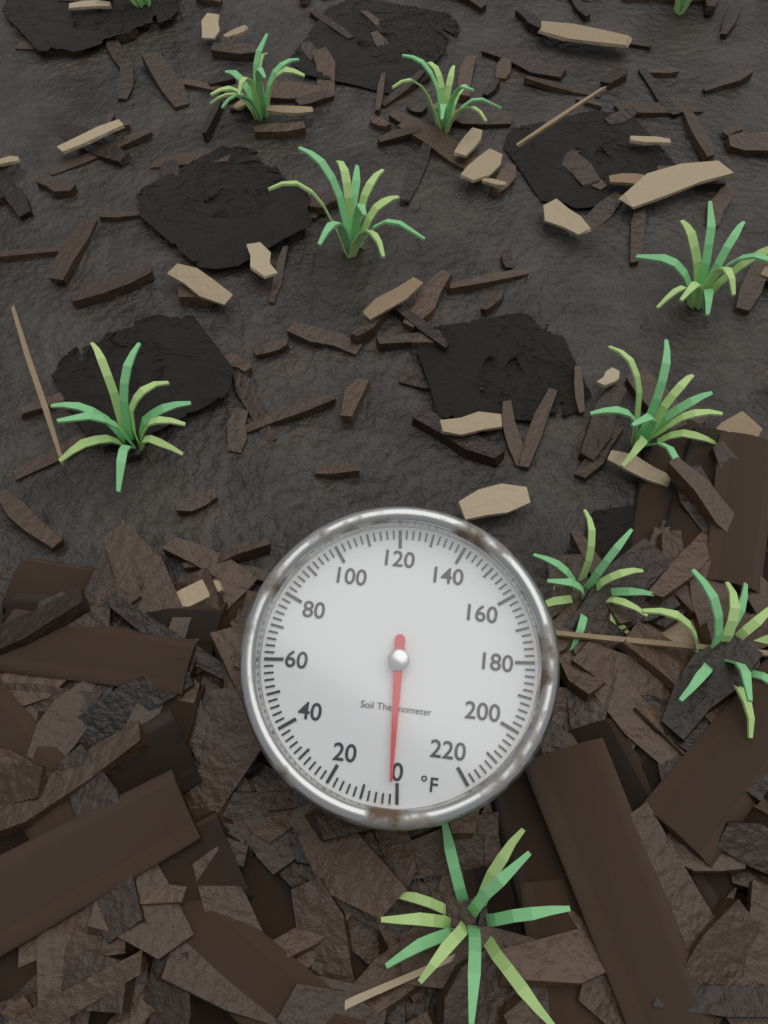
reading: 2 °F
